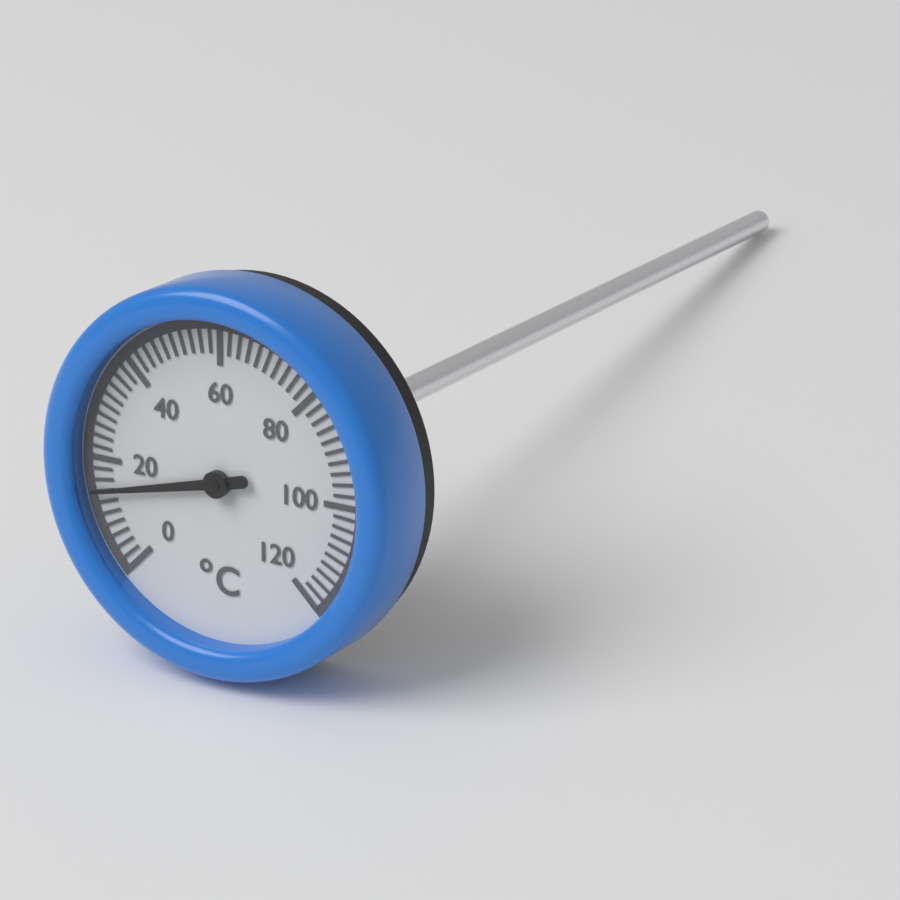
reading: 14 °C
